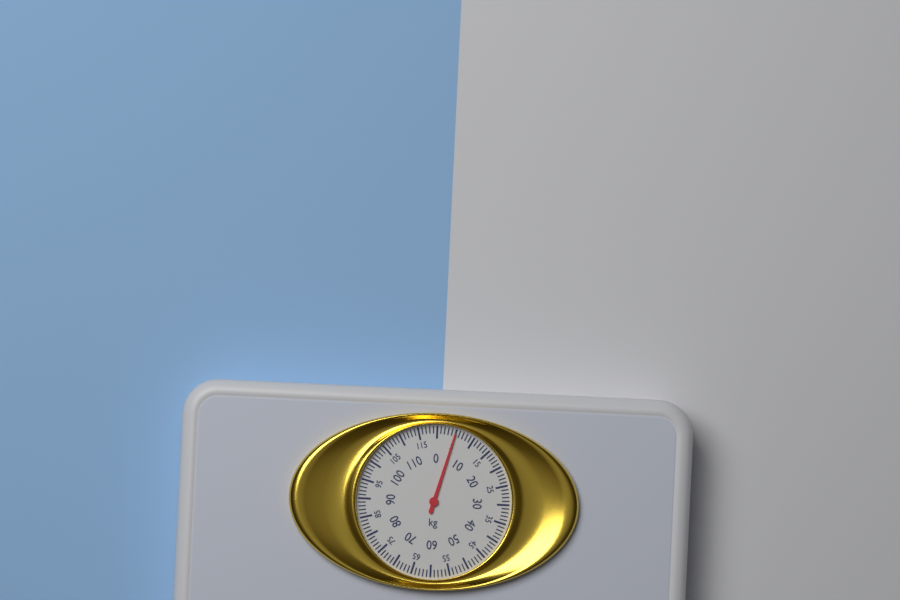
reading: 5 kg
